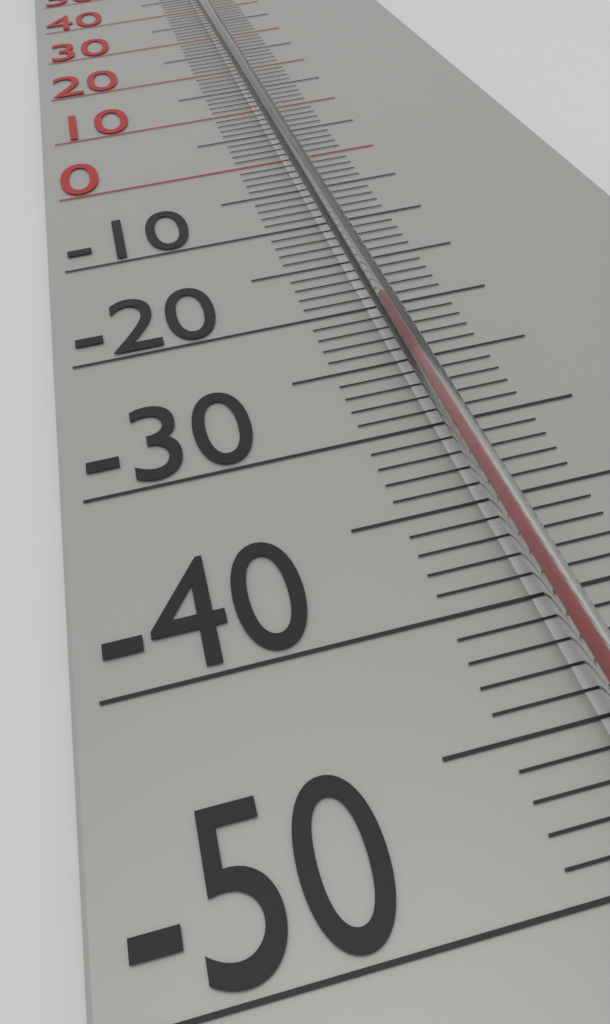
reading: -21 °C
